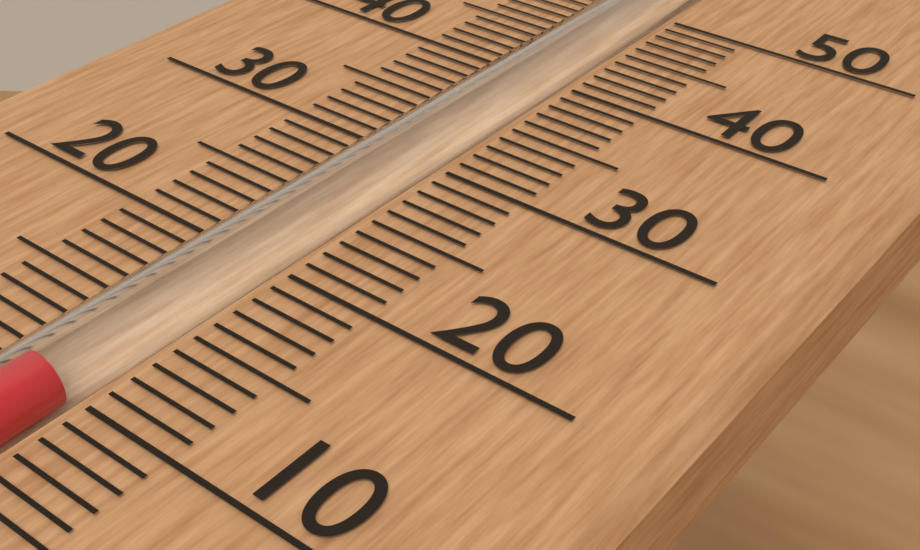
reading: 10 (no unit)
